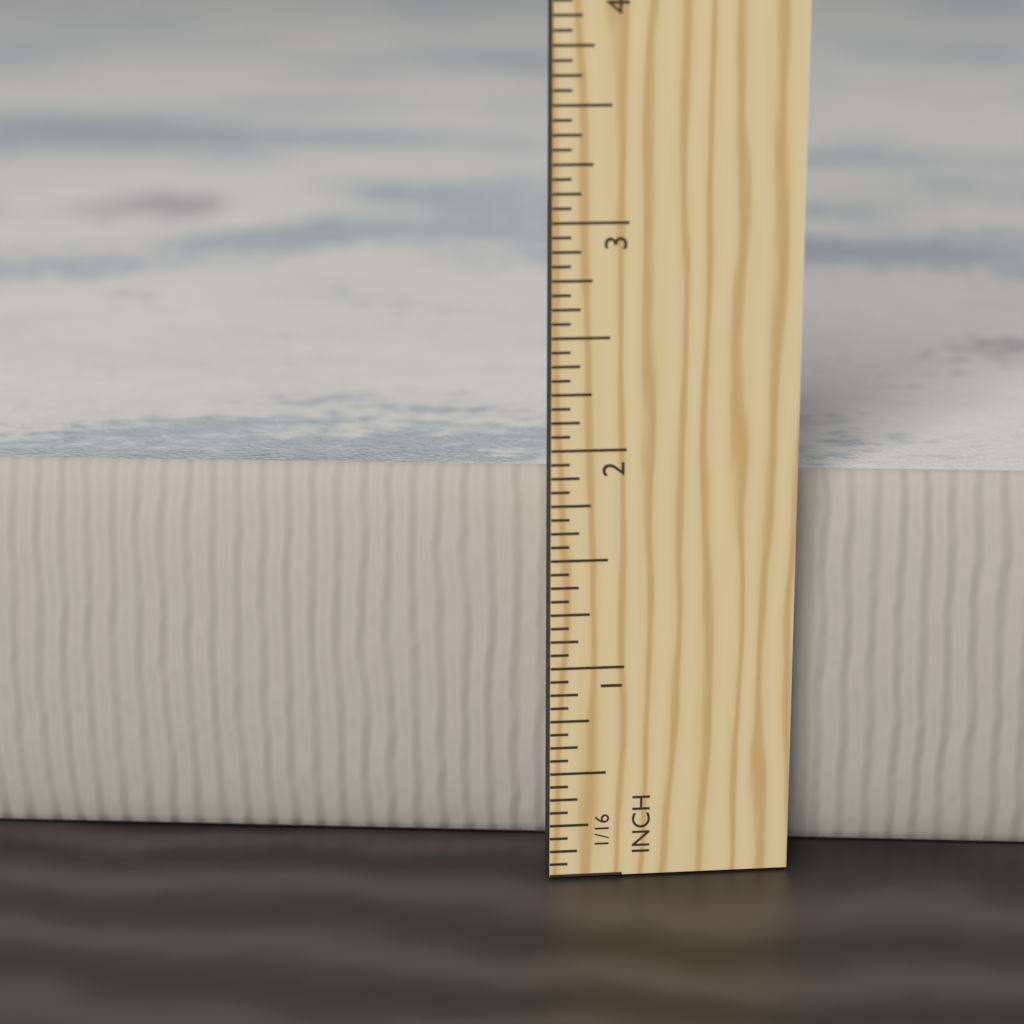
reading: 1.8125 in
